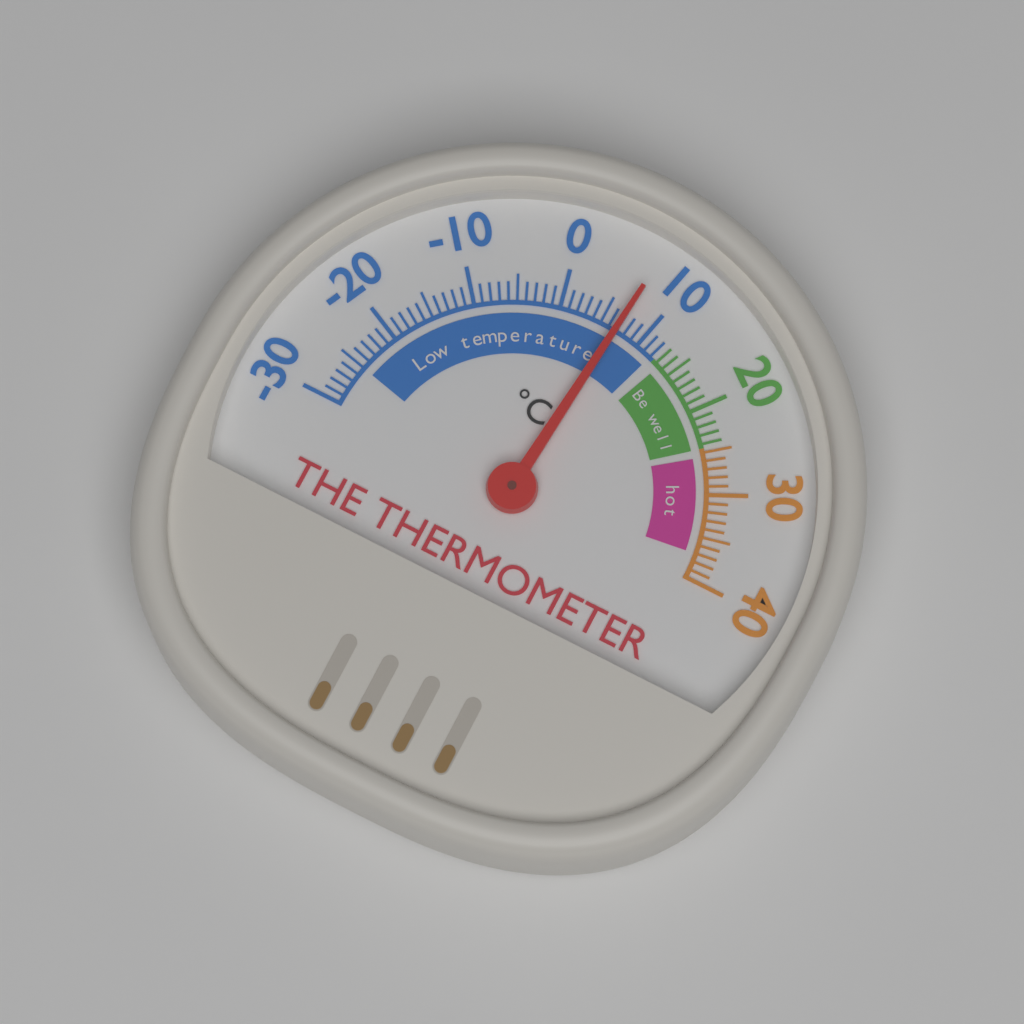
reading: 7 °C
